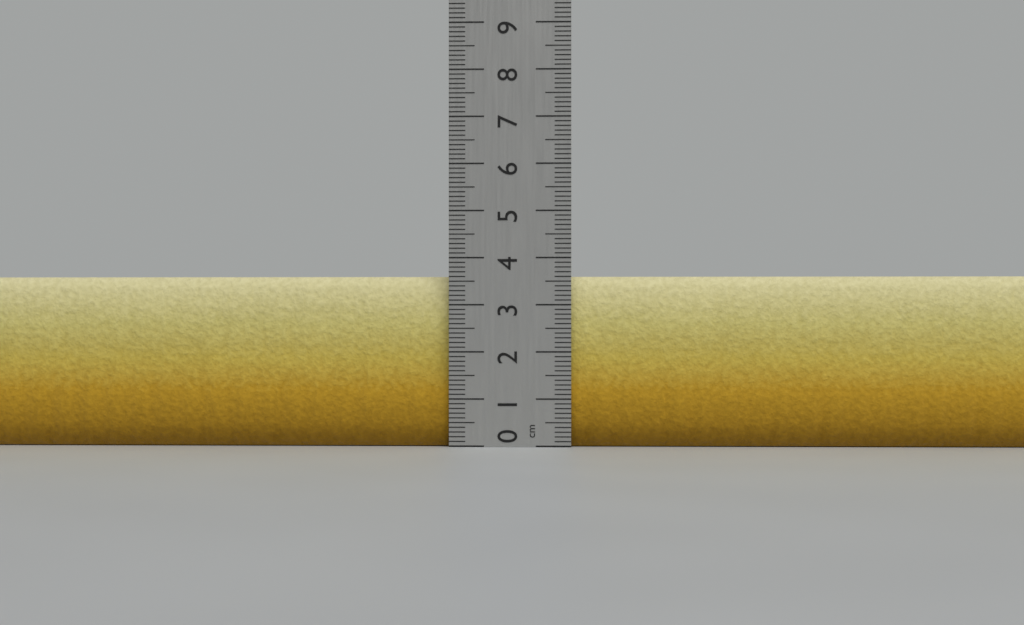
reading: 3.6 cm
